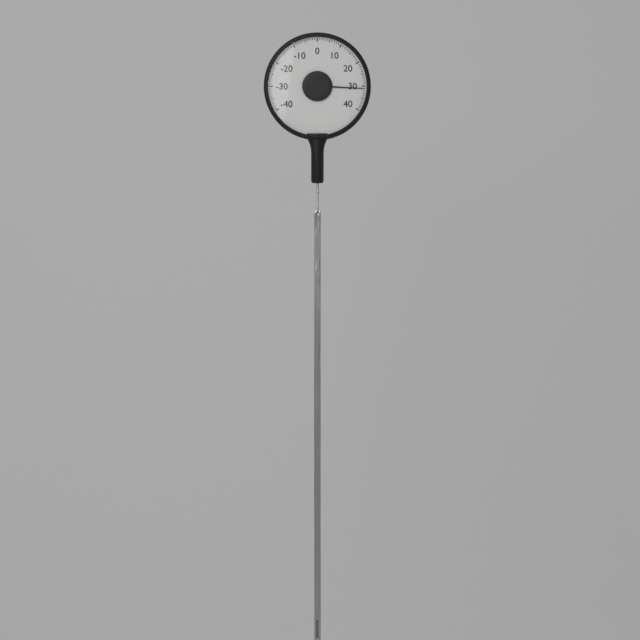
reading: 31 (no unit)
